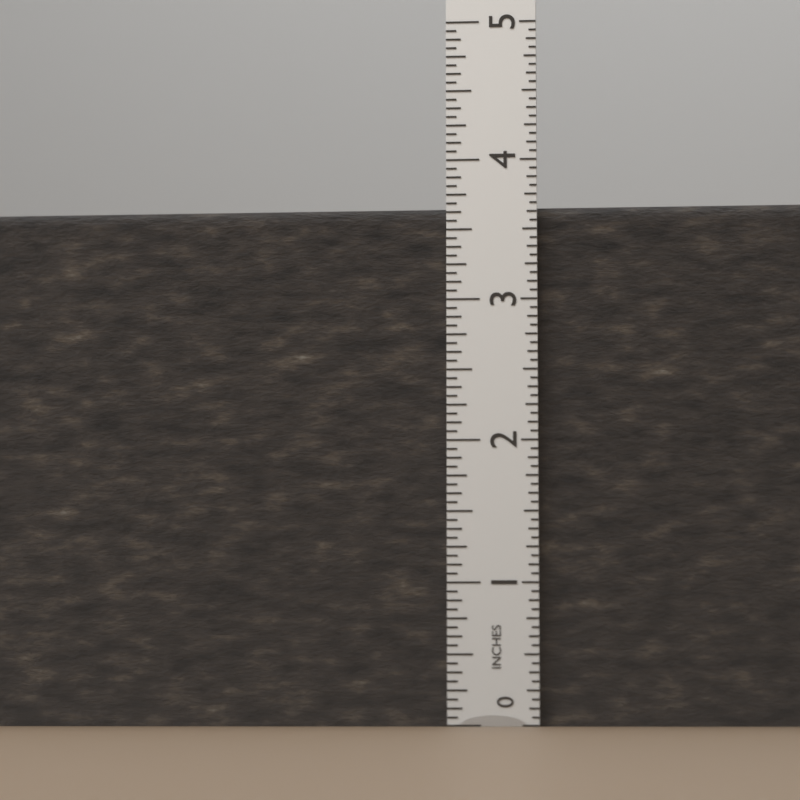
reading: 3.6875 in
